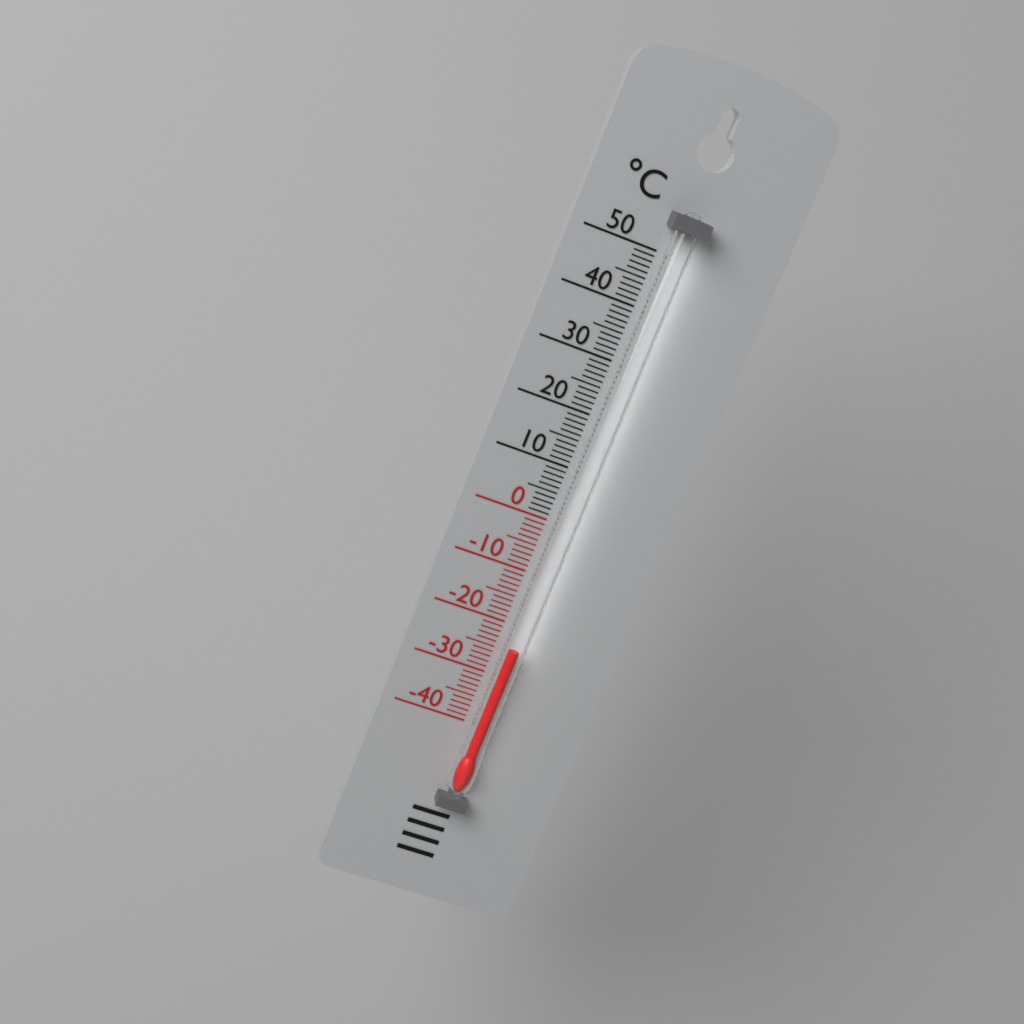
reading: -24 °C
